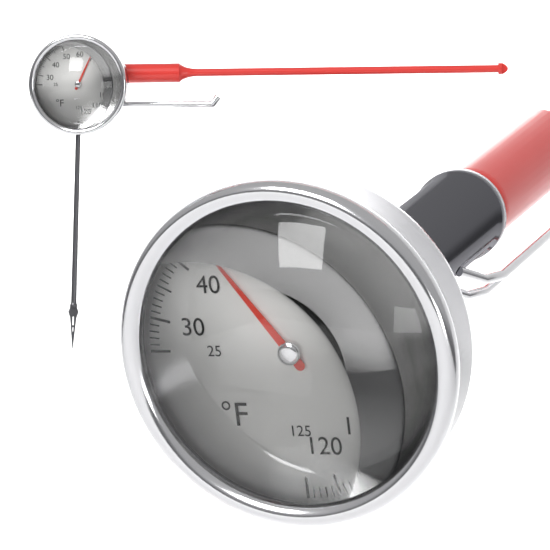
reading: 45 °F
